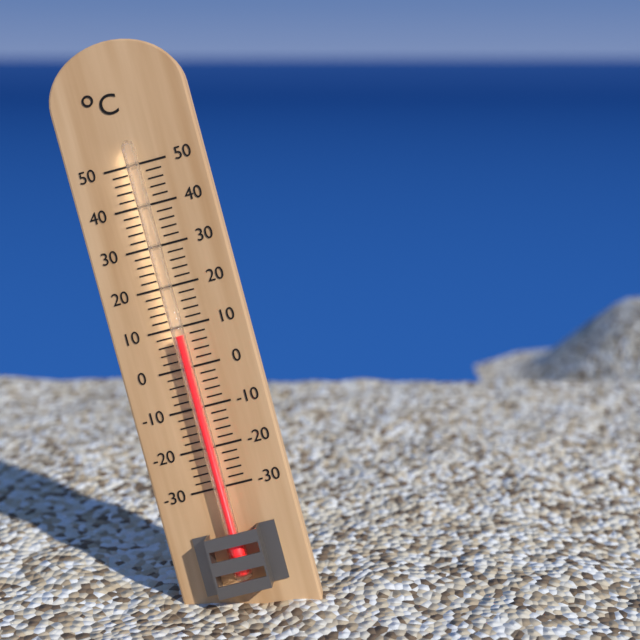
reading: 8 °C
